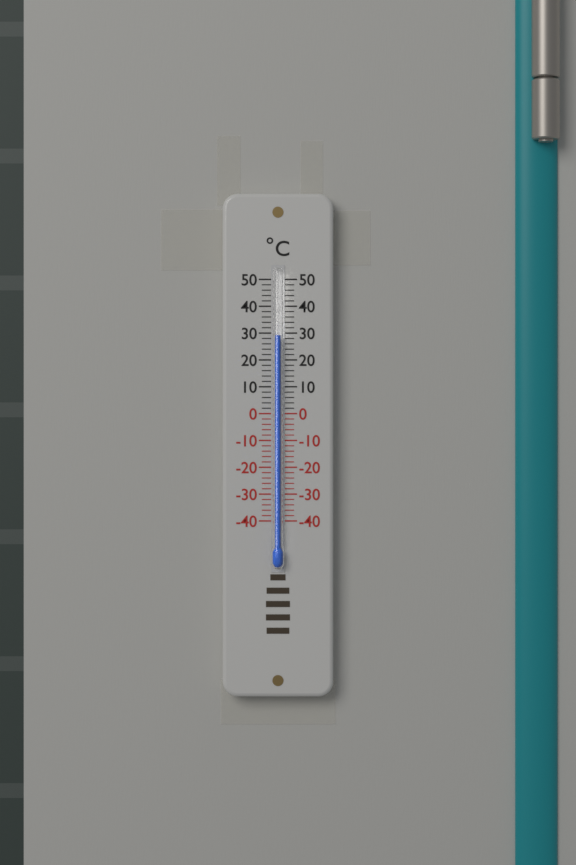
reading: 29 °C
